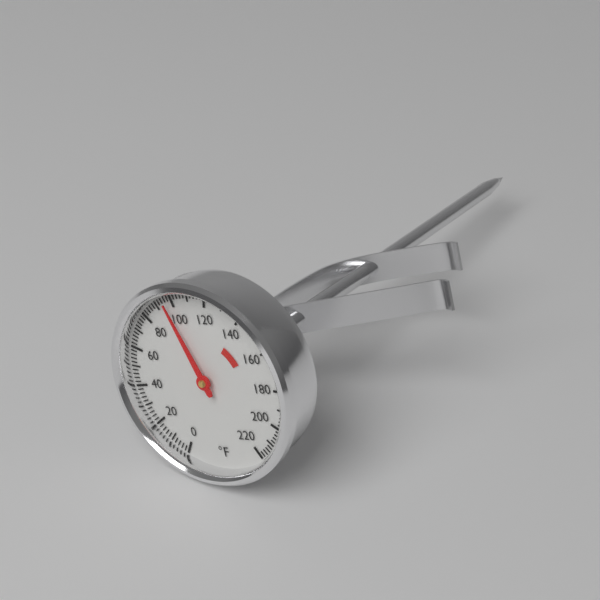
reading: 96 °F
